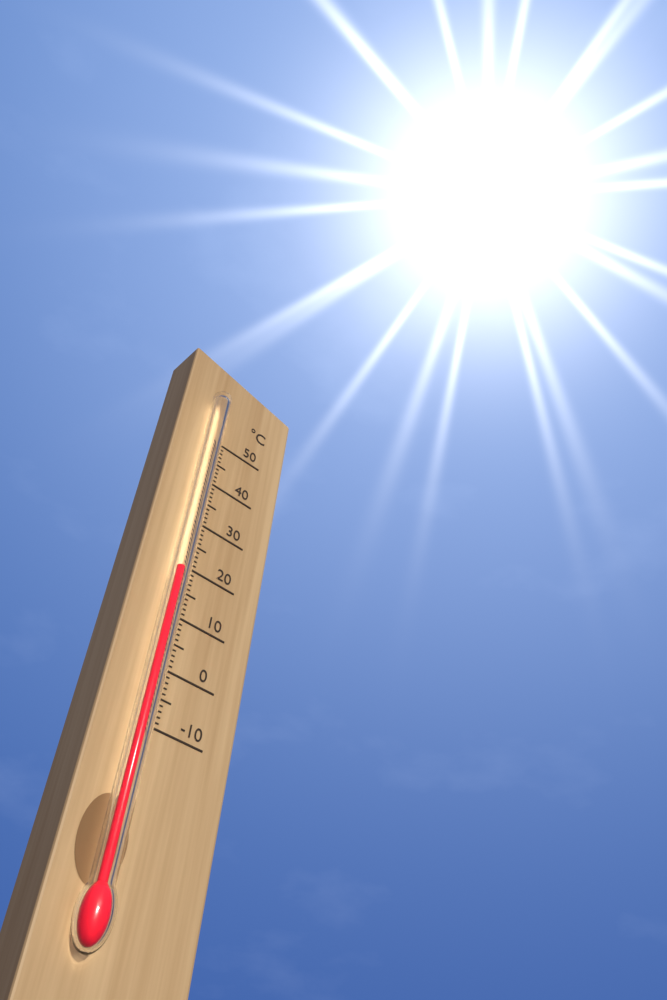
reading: 17 °C
